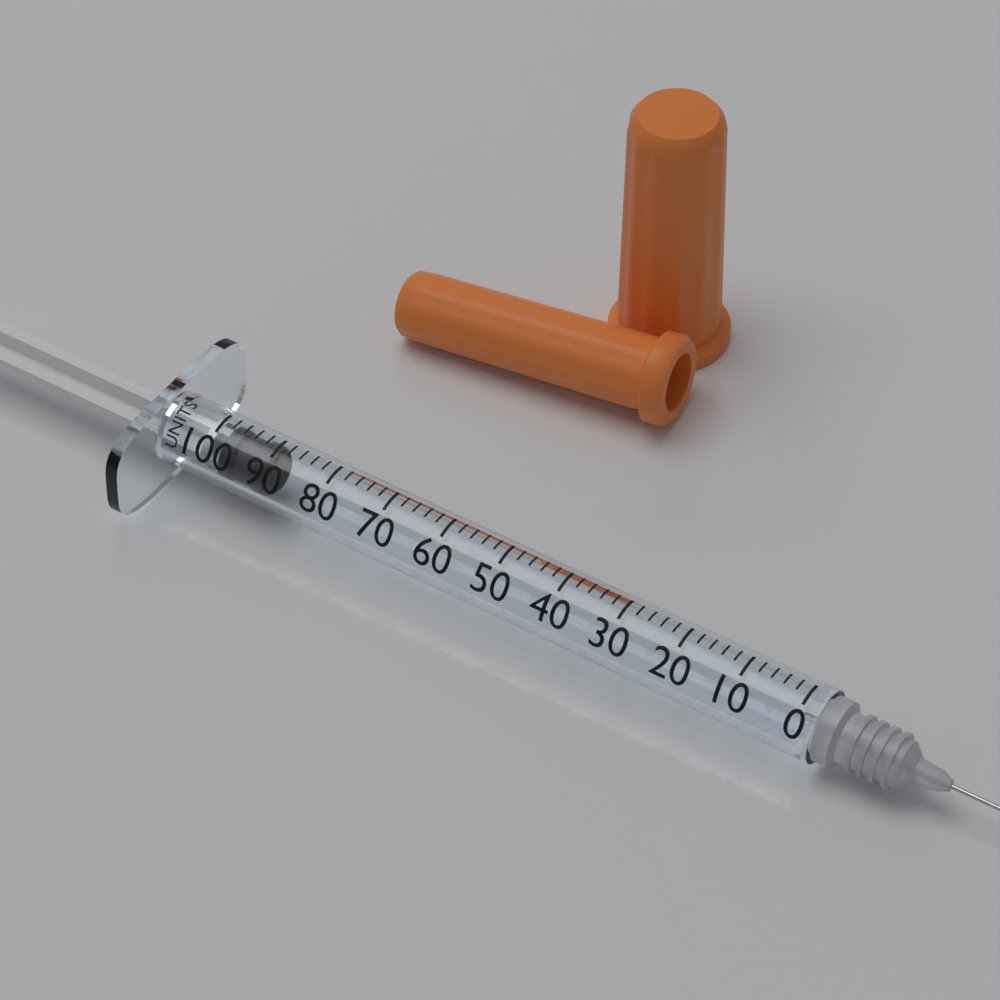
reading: 90 units
